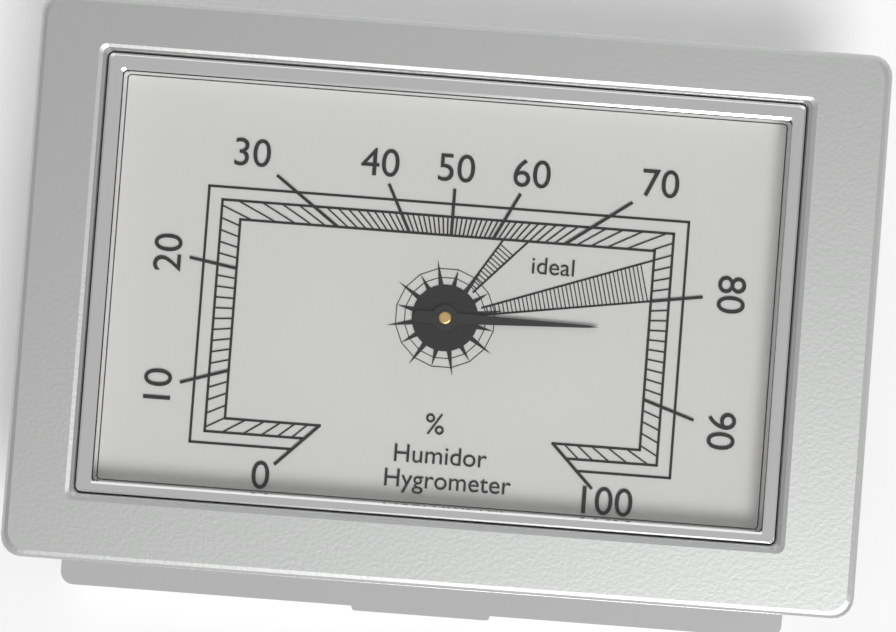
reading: 83 %
